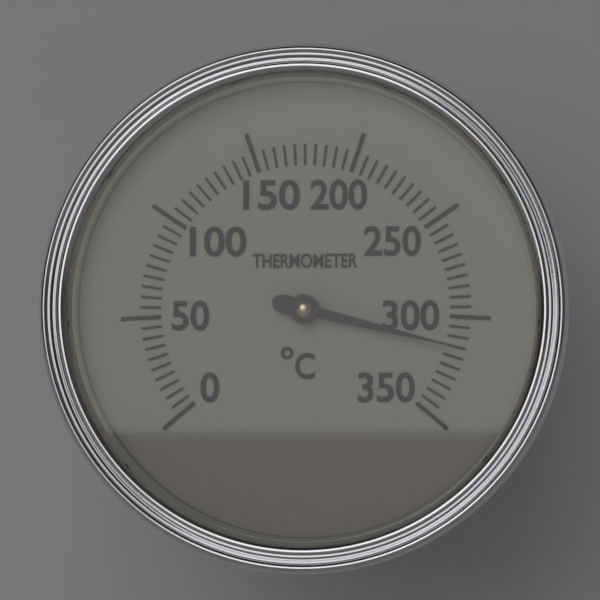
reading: 315 °C
